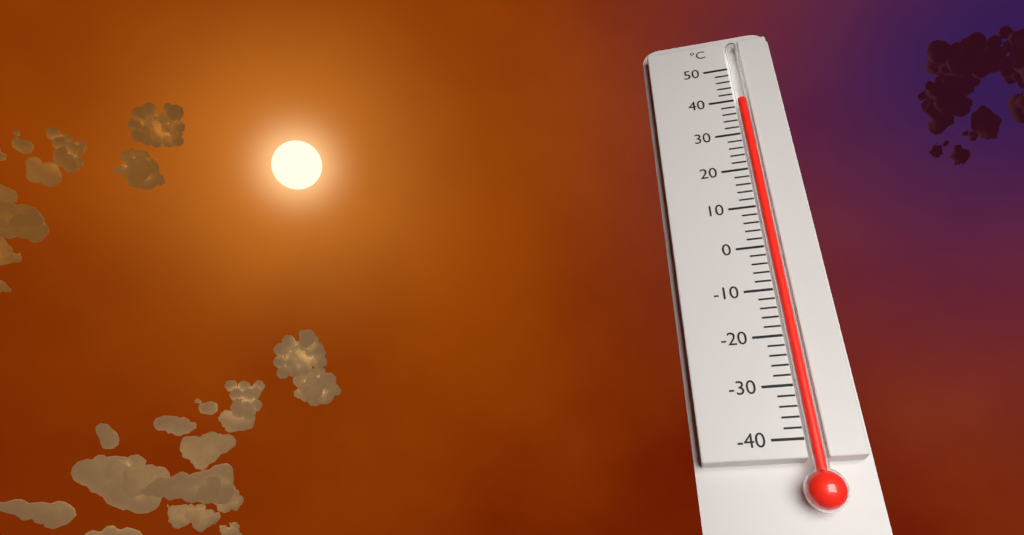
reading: 40 °C
